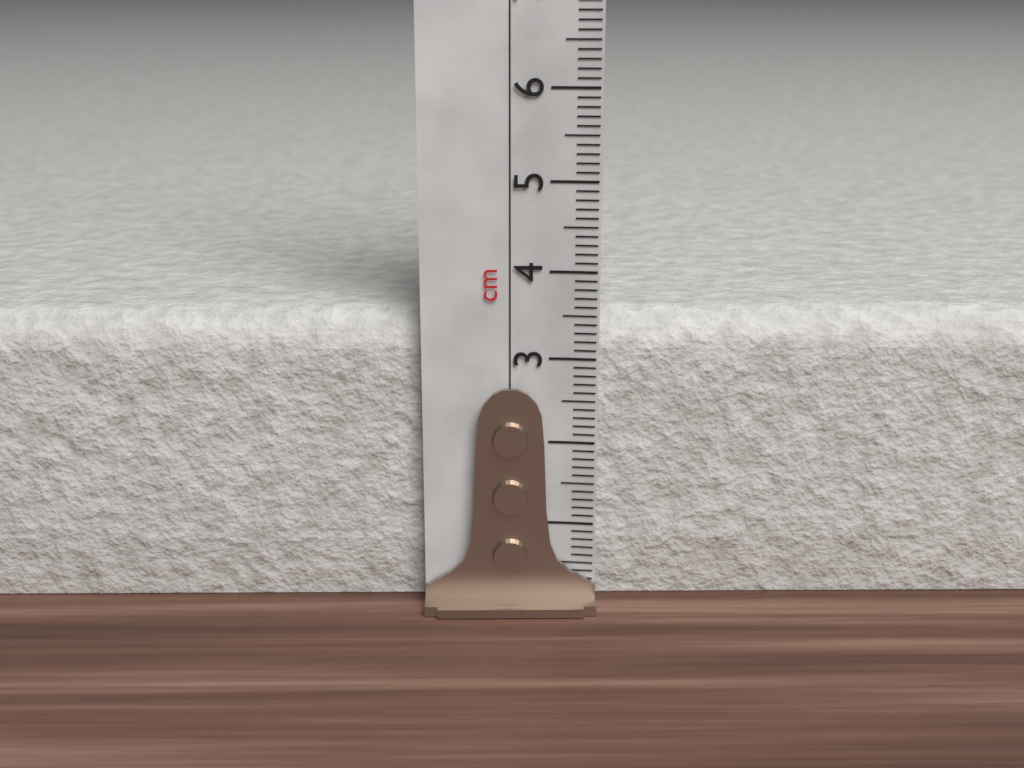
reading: 3.5 cm
